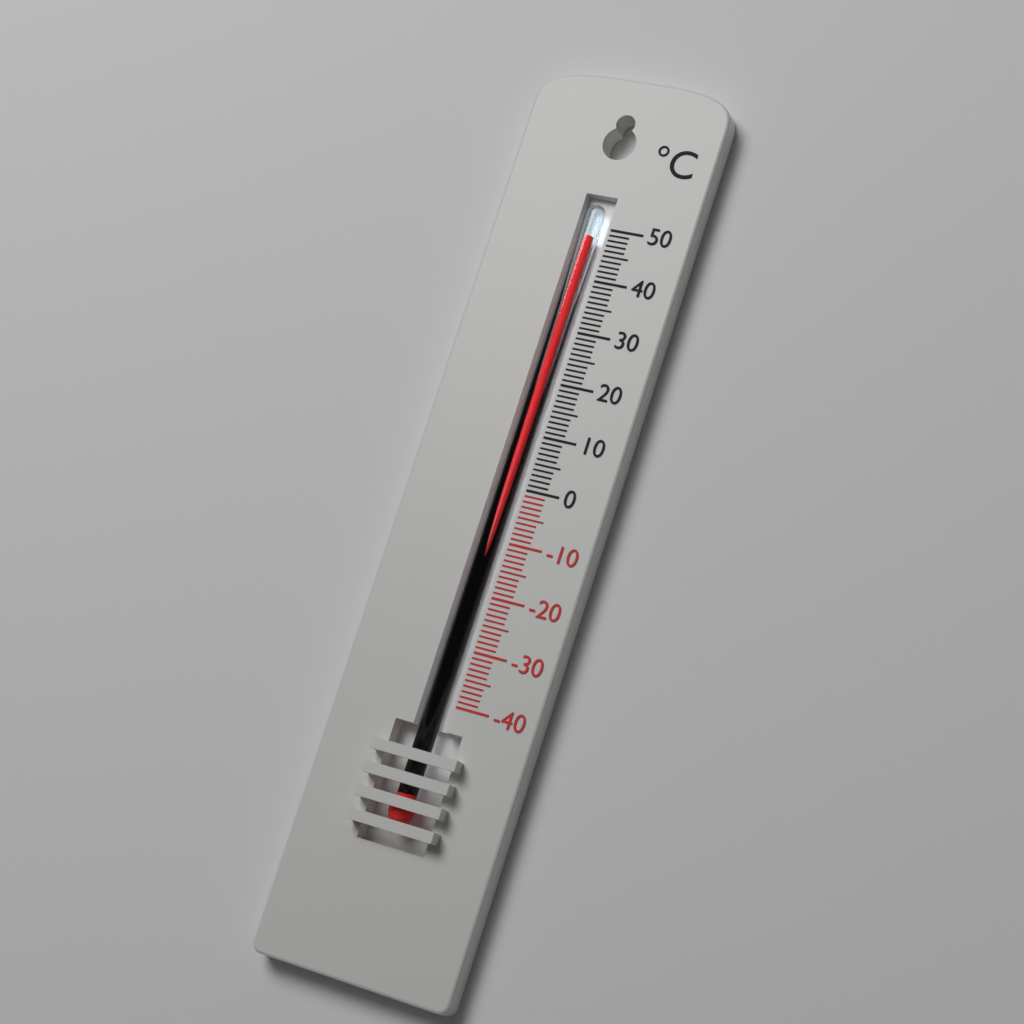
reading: 48 °C
